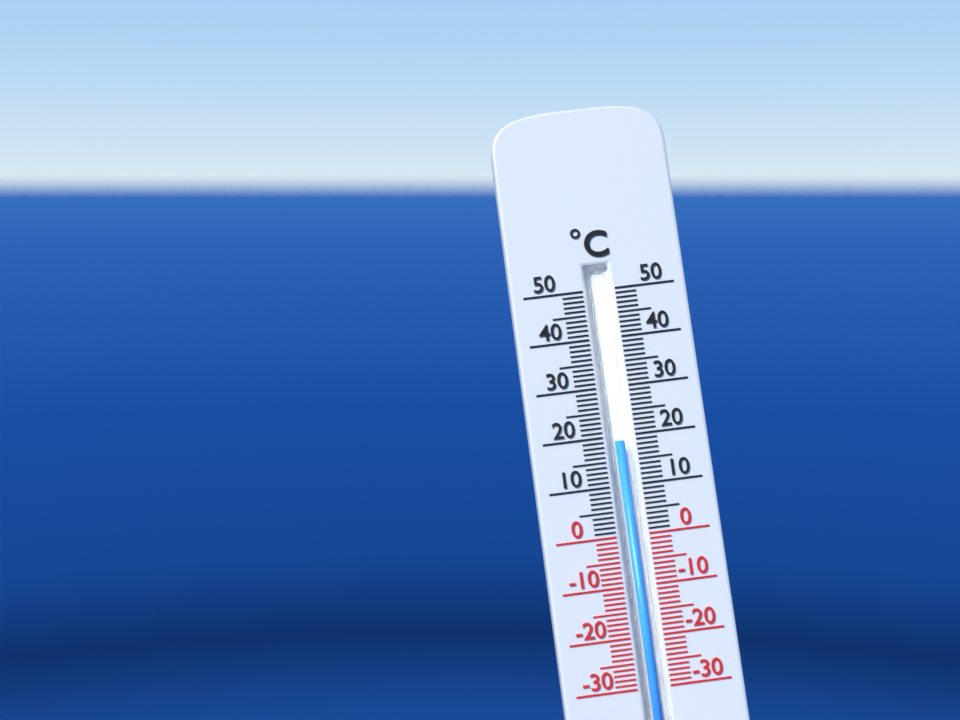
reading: 19 °C
